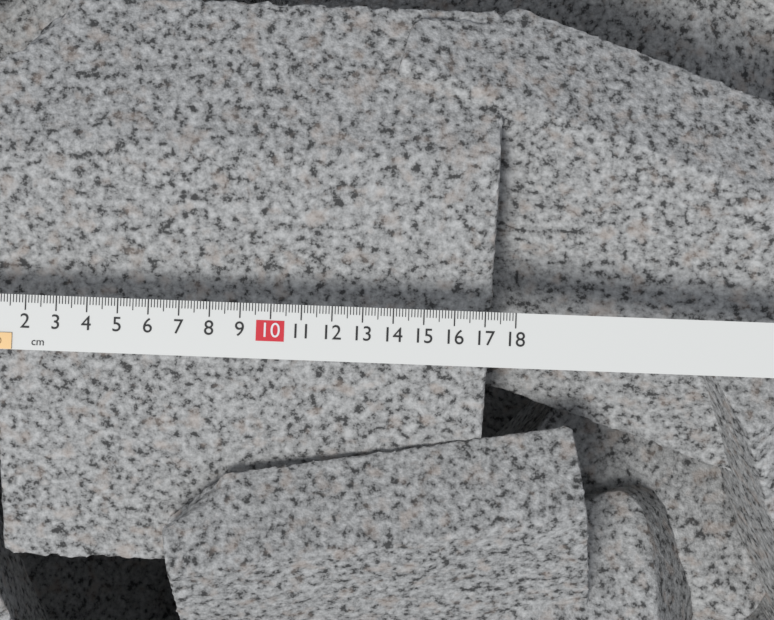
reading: 17.4 cm
